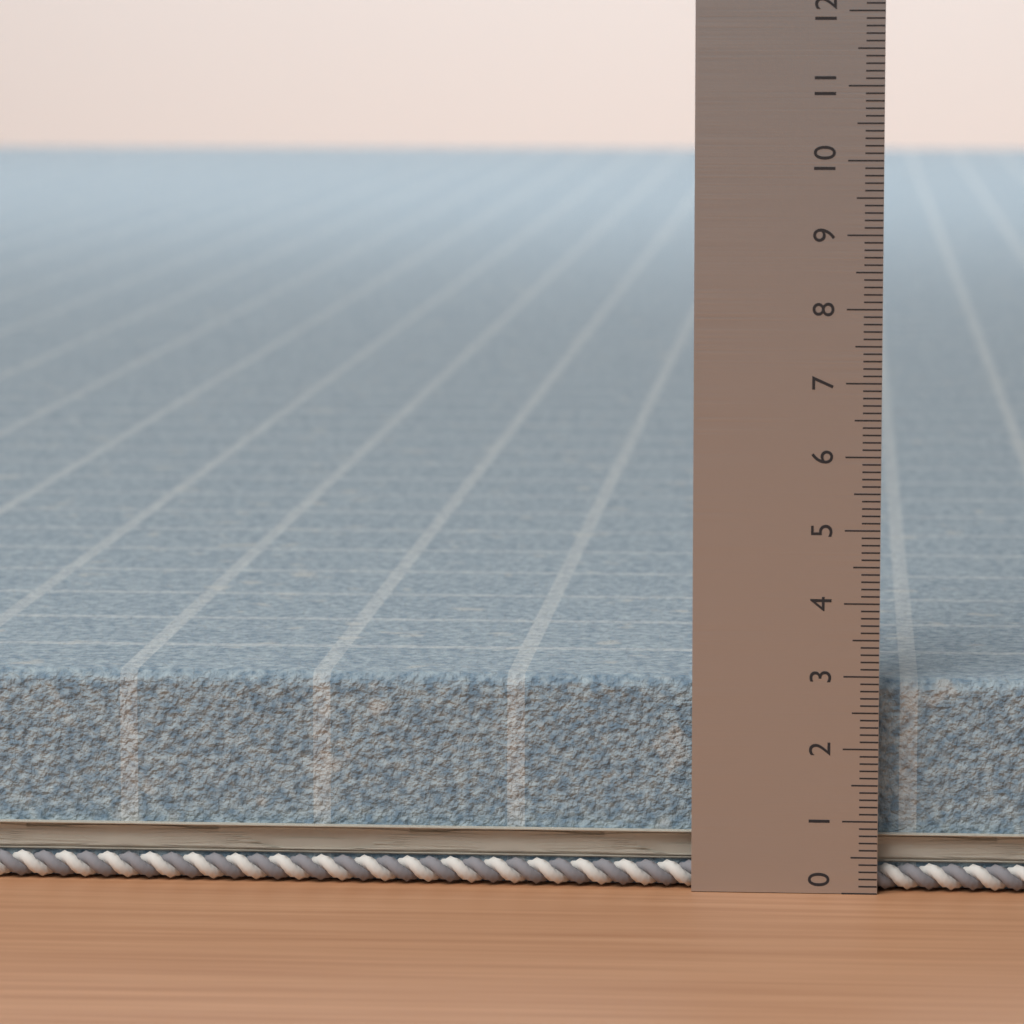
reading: 2.9 (no unit)
